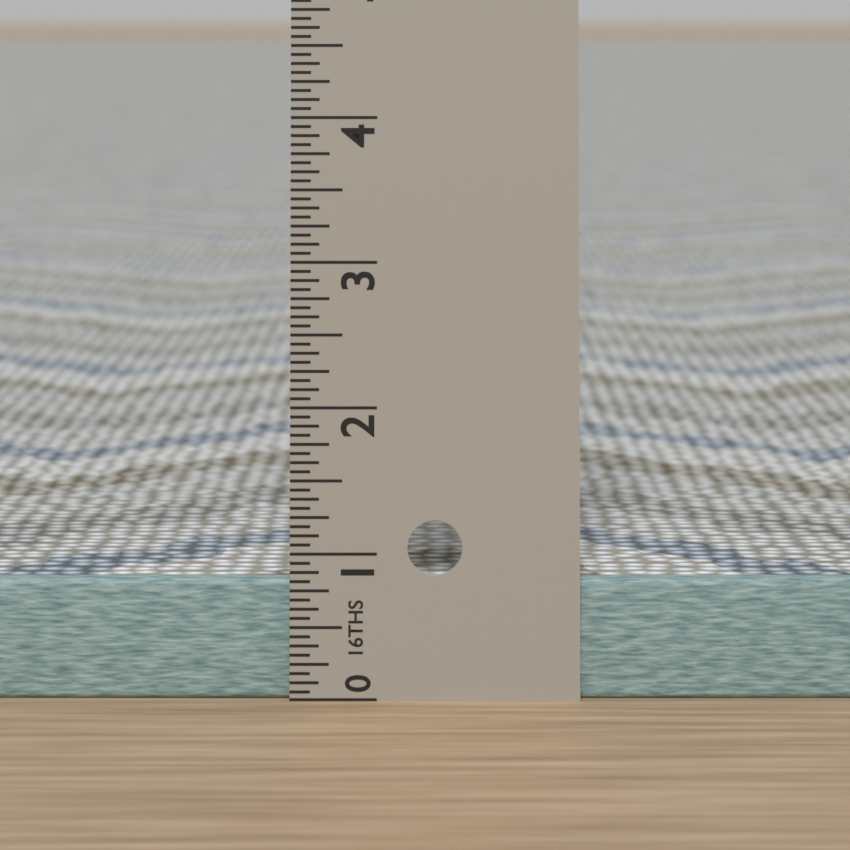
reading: 0.8125 in
